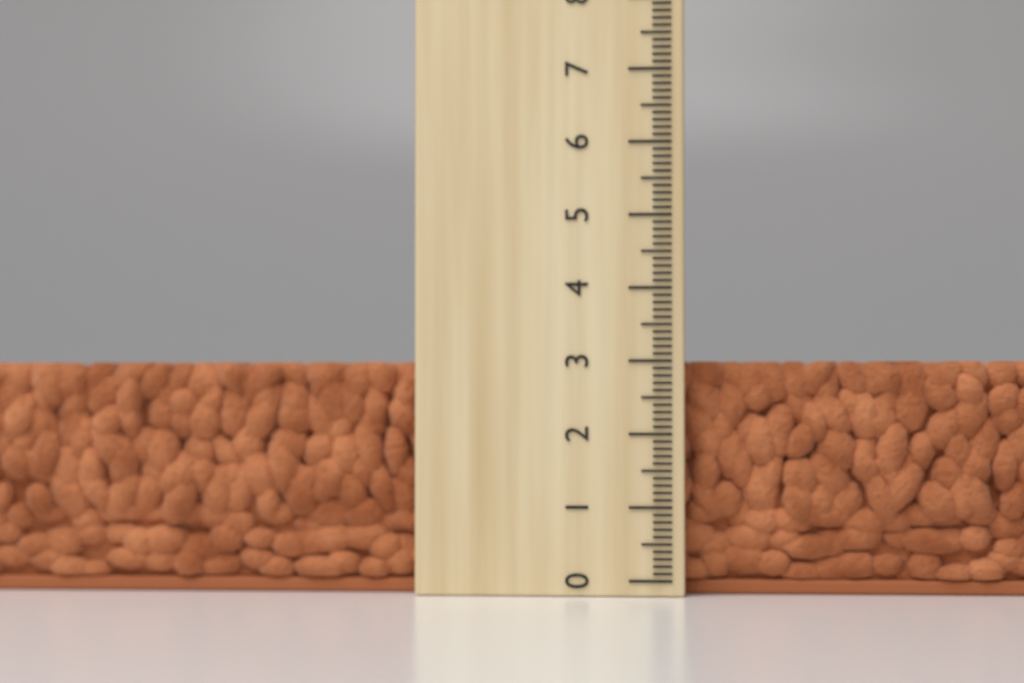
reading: 3.0 (no unit)
